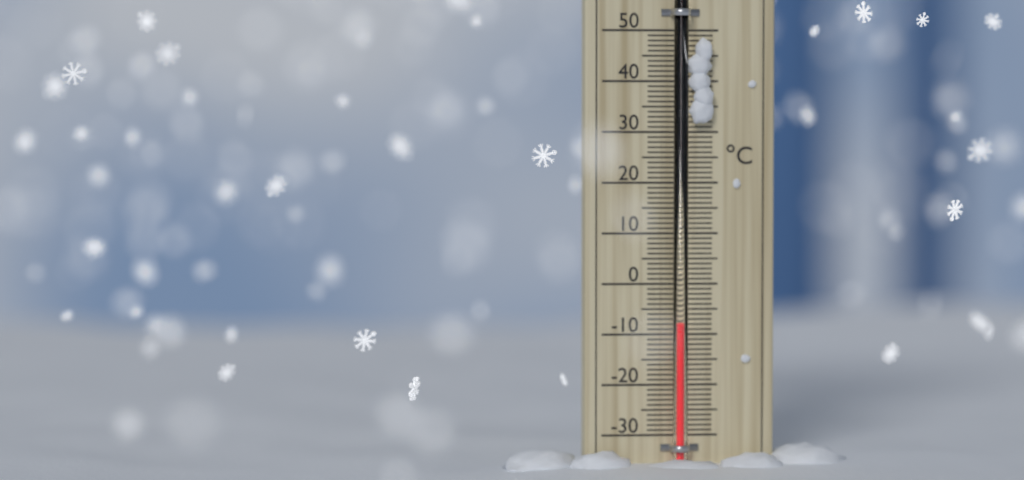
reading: -8 °C
